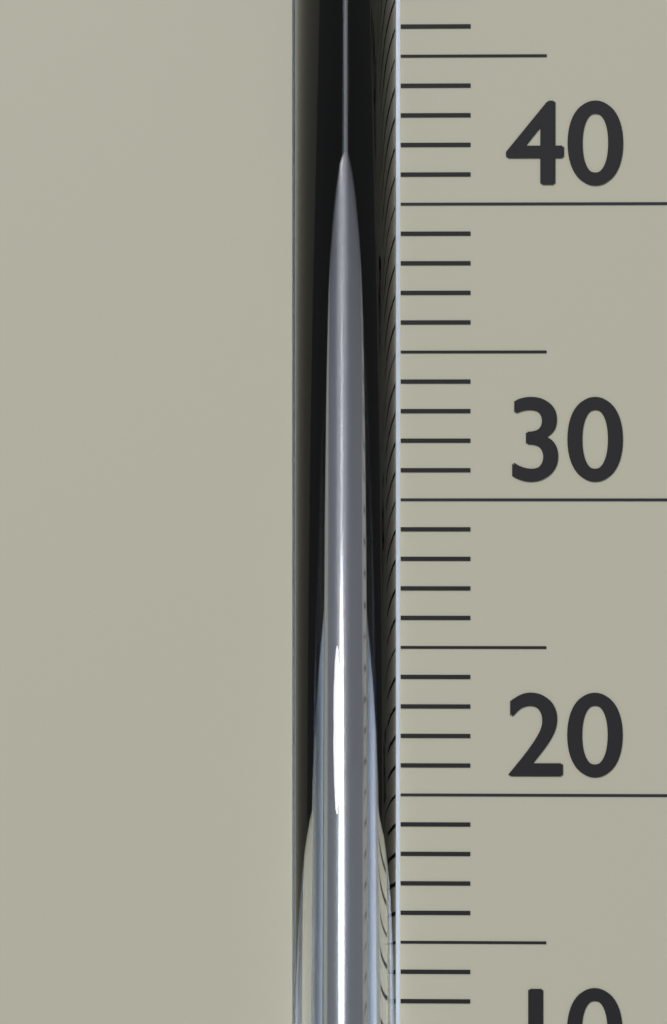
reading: 42 °C
